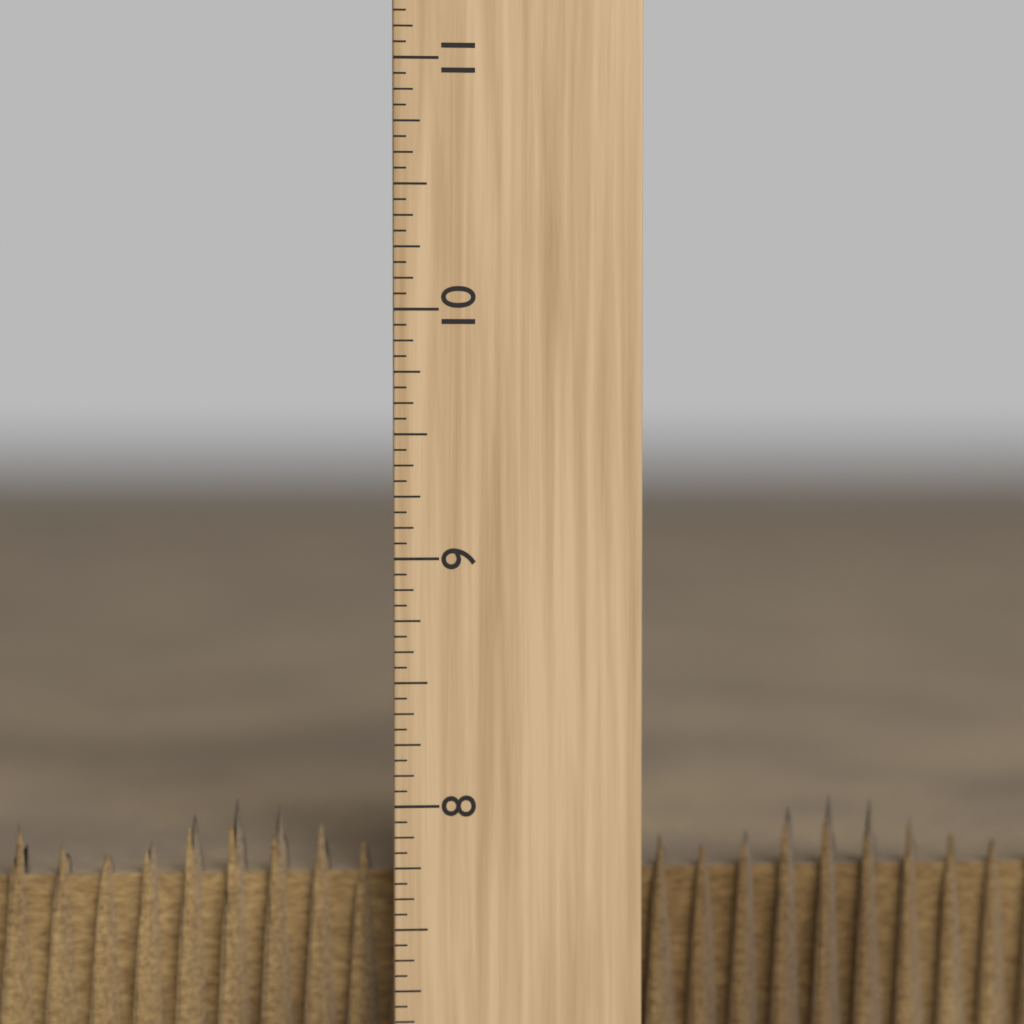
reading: 8.0000 inch
